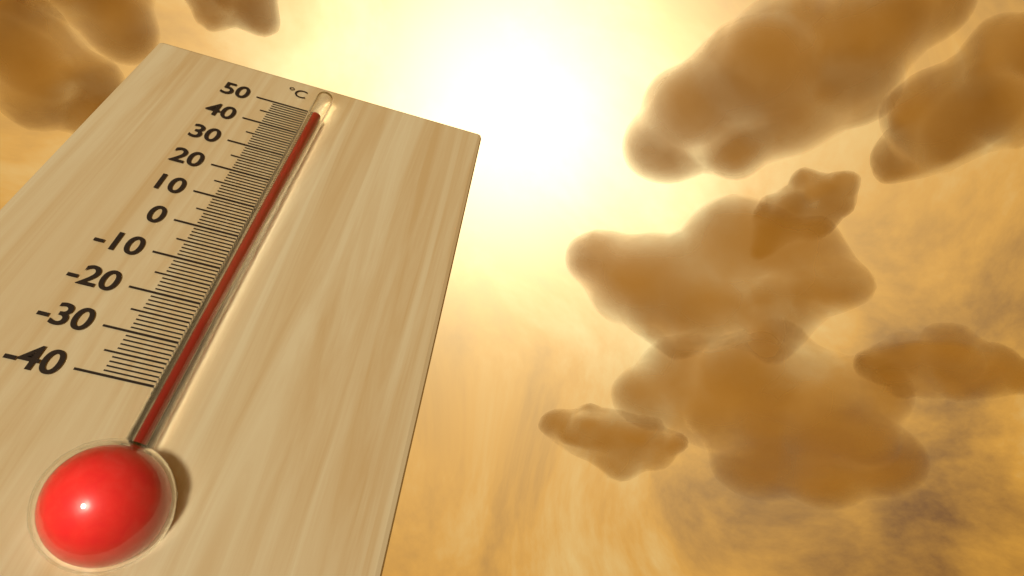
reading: 45 °C
